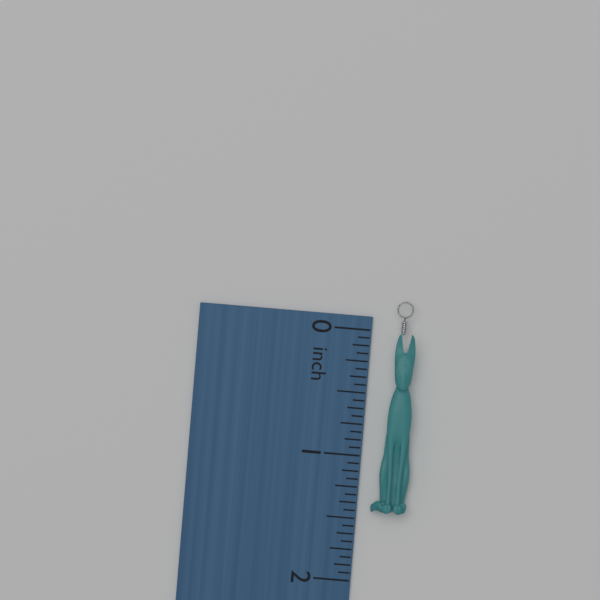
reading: 1.4375 inch
